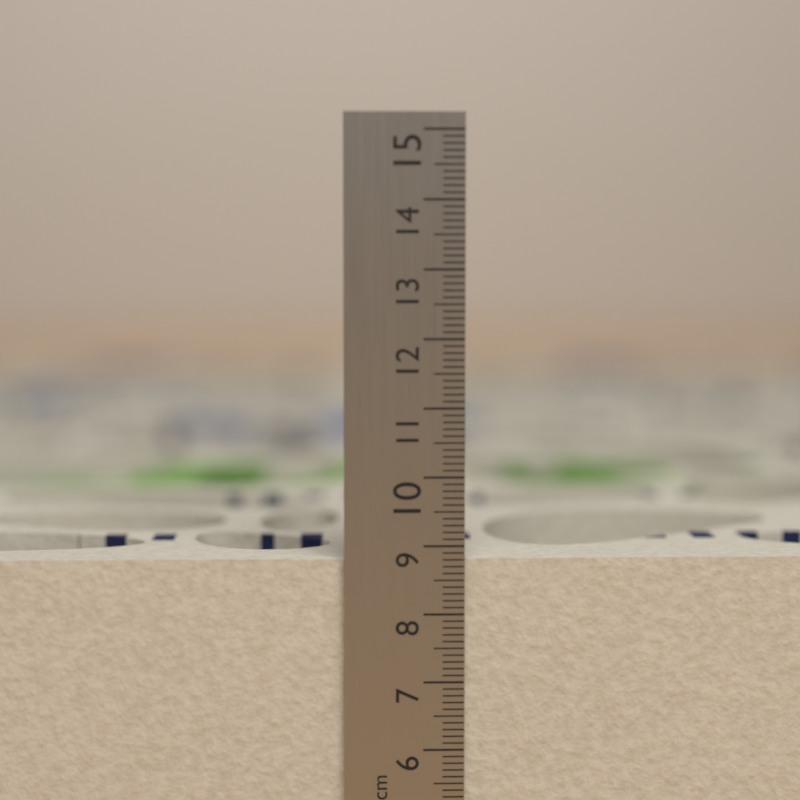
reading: 8.8 cm
